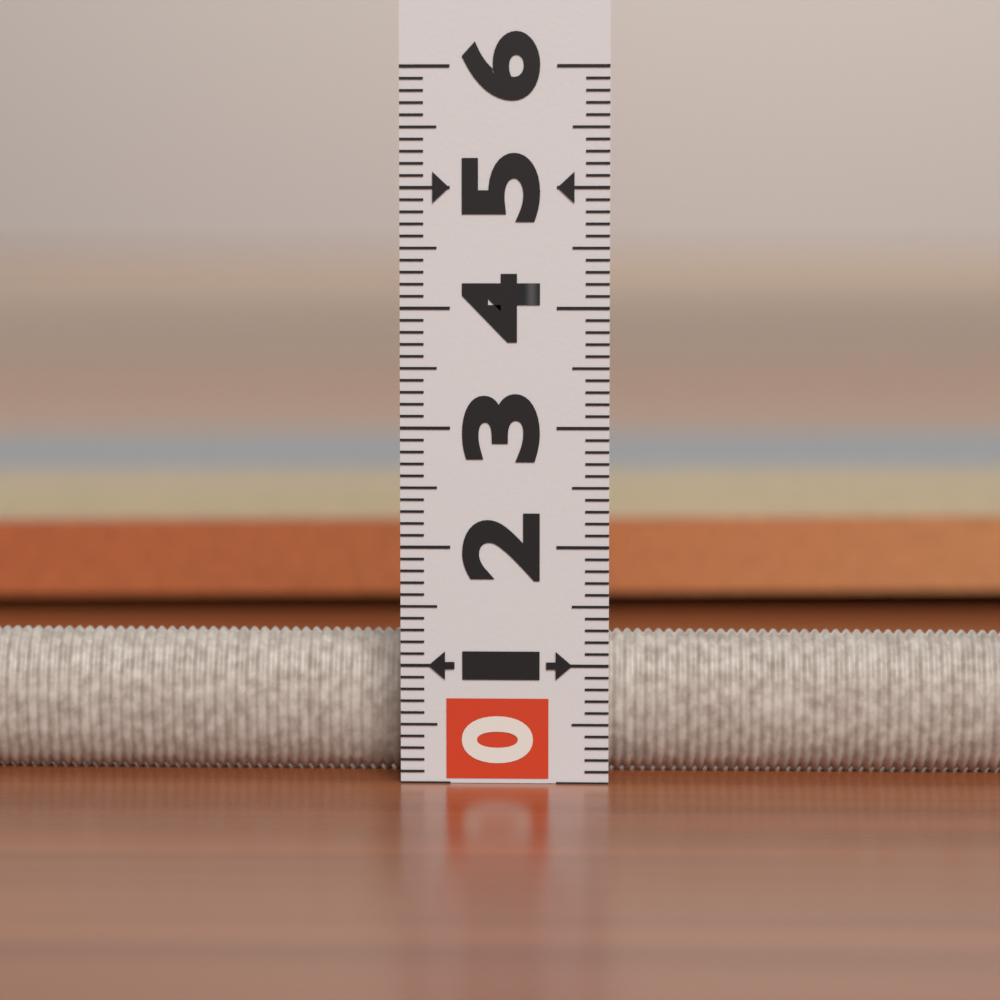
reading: 1.4 (no unit)
